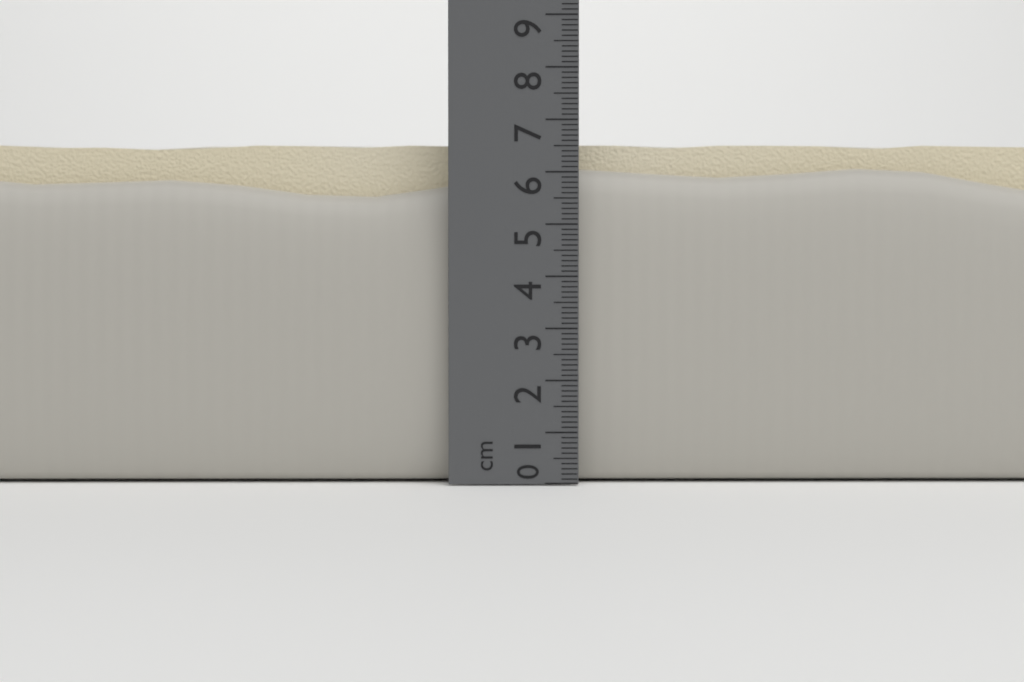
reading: 6.8 cm
